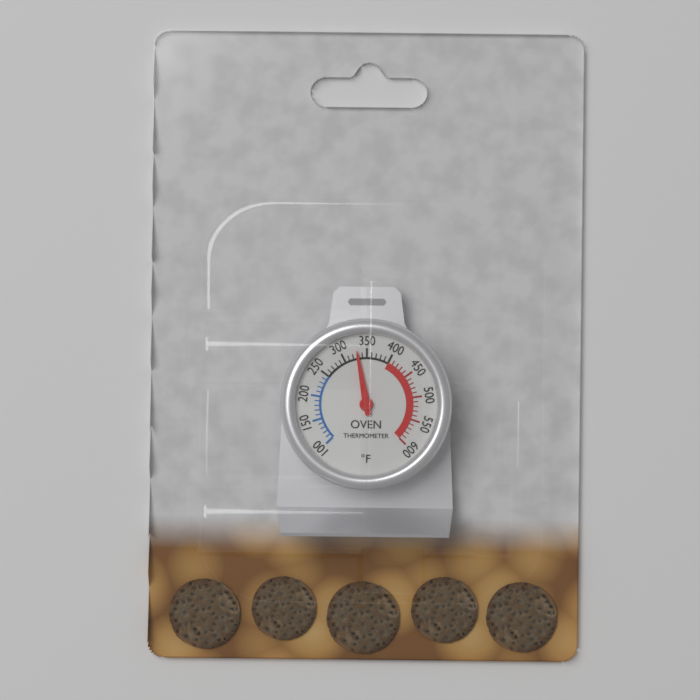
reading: 330 °F
